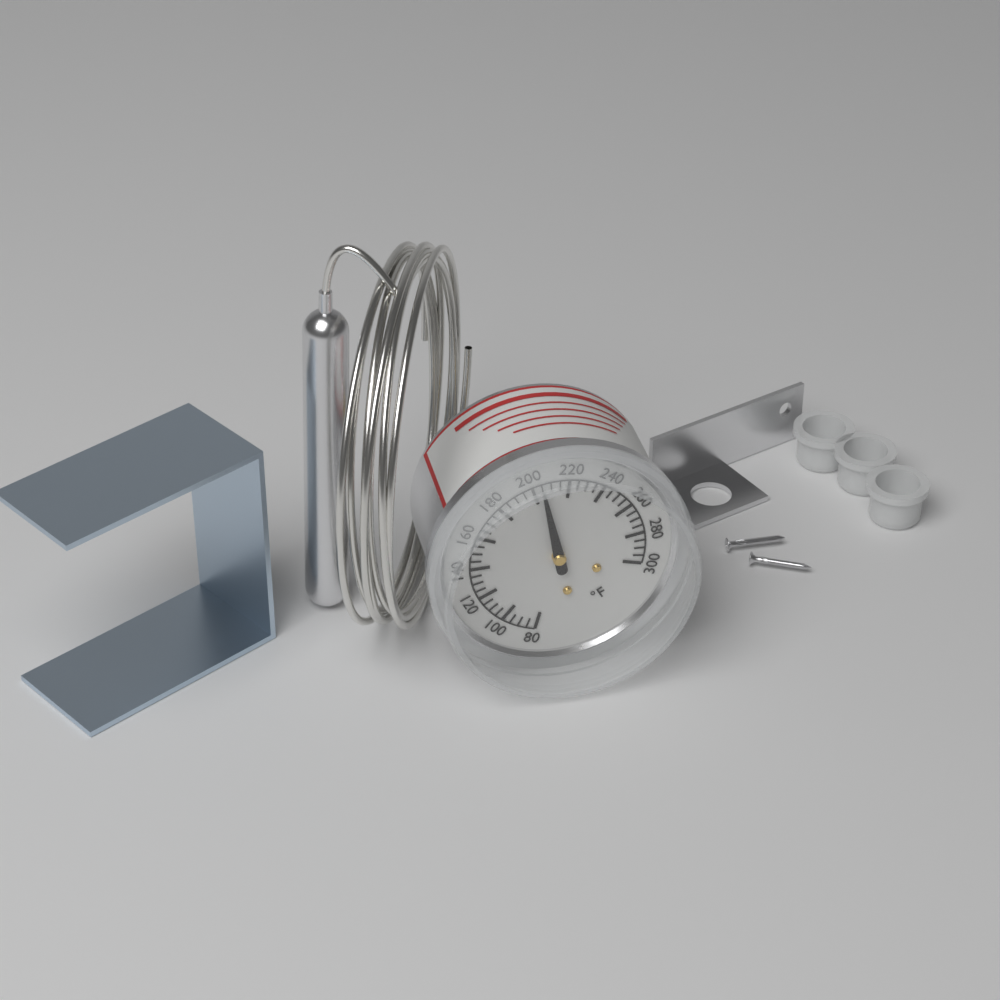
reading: 205 °F
